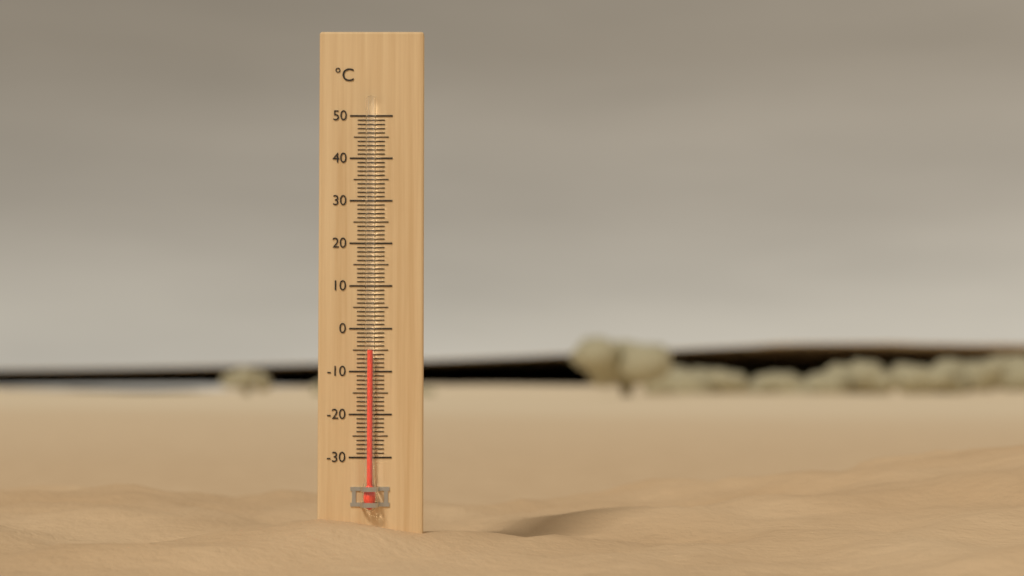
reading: -5 °C
